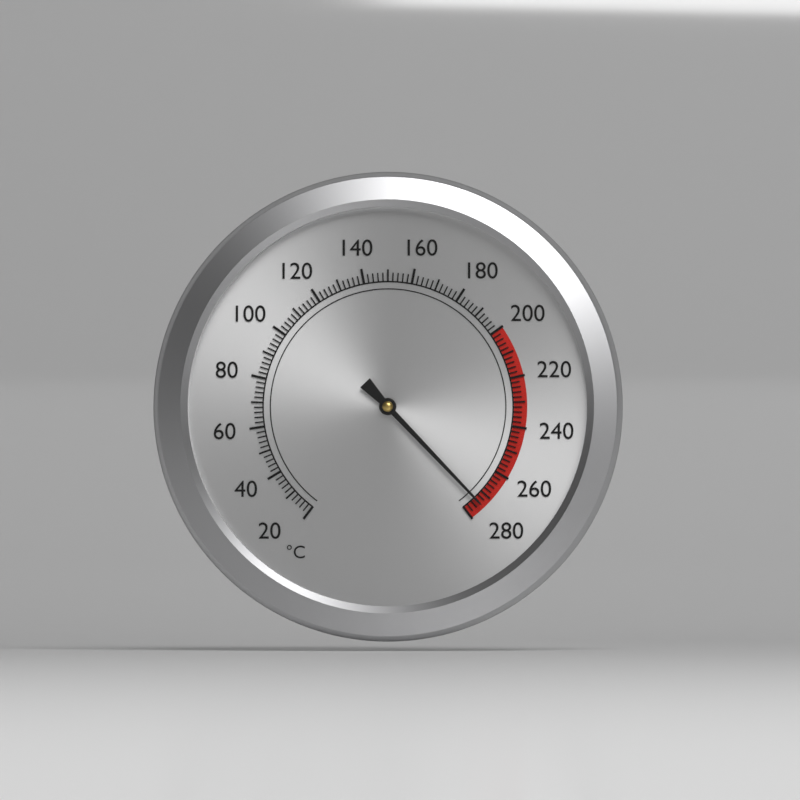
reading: 274 °C
